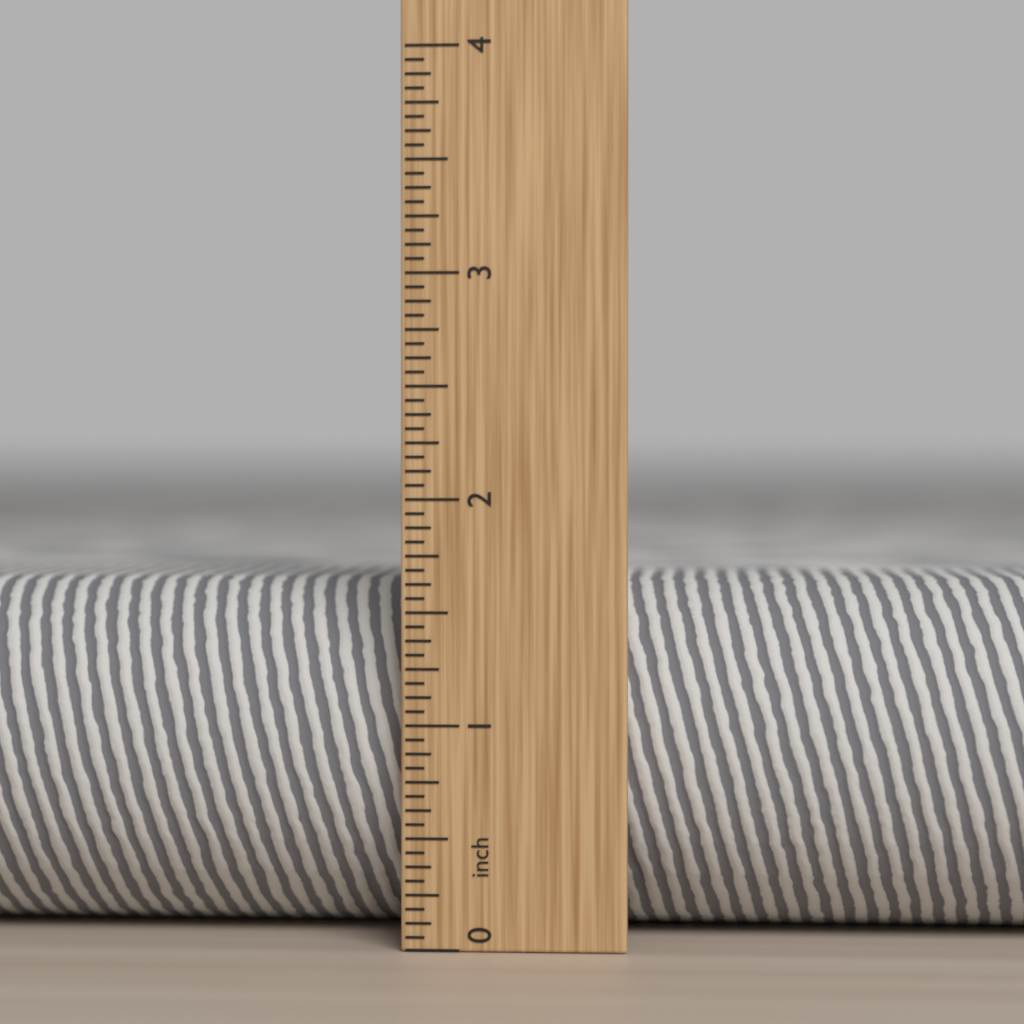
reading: 1.6250 in
